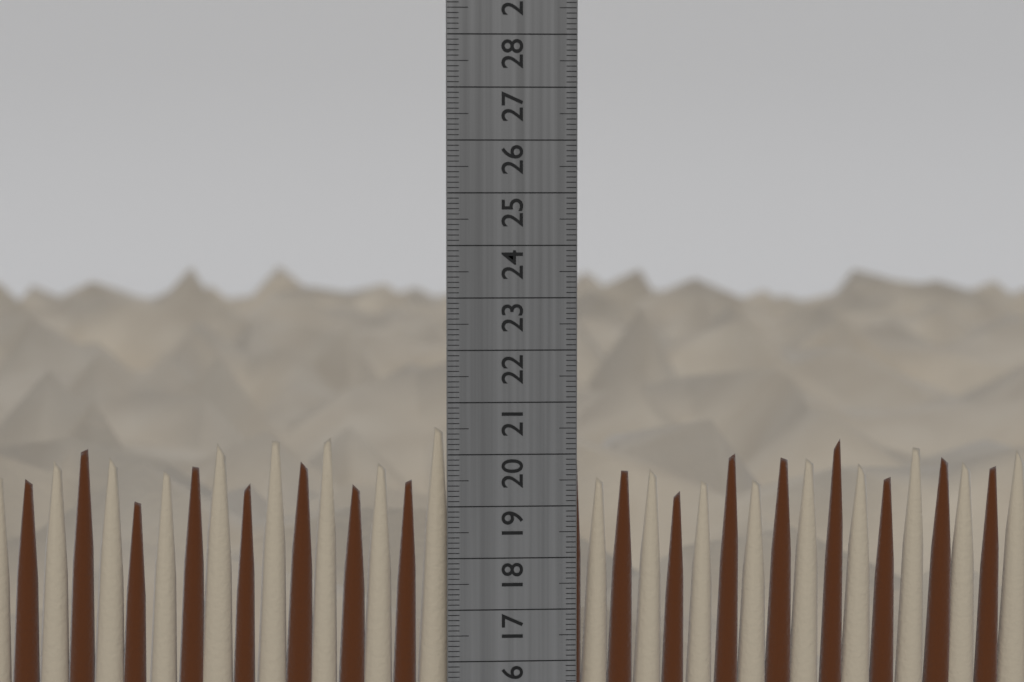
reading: 20.6 cm
